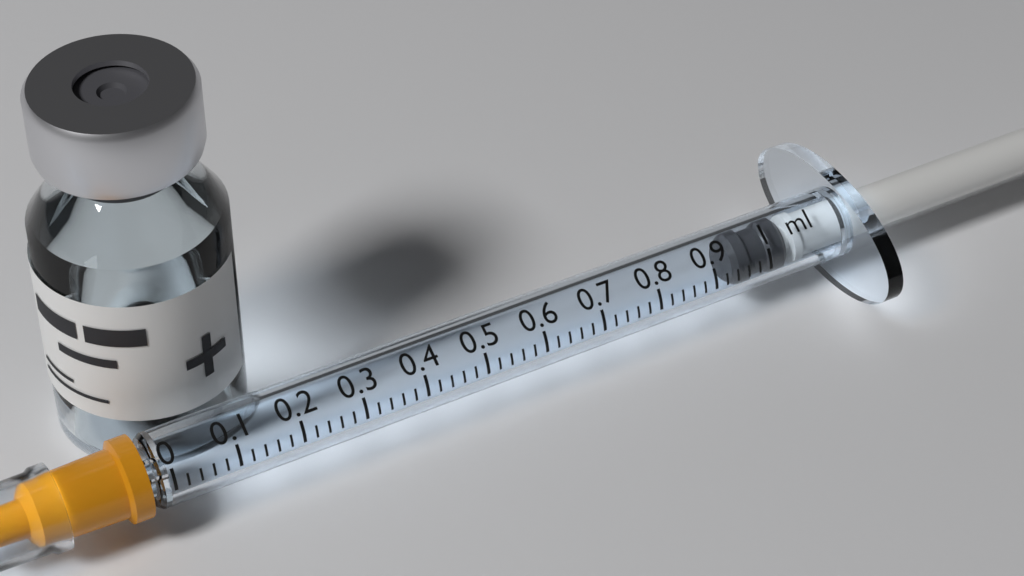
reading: 0.94 ml
